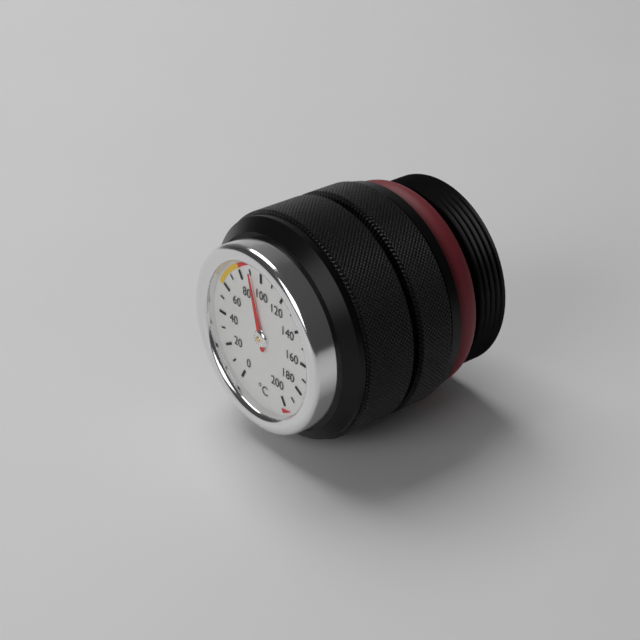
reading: 90 °C
